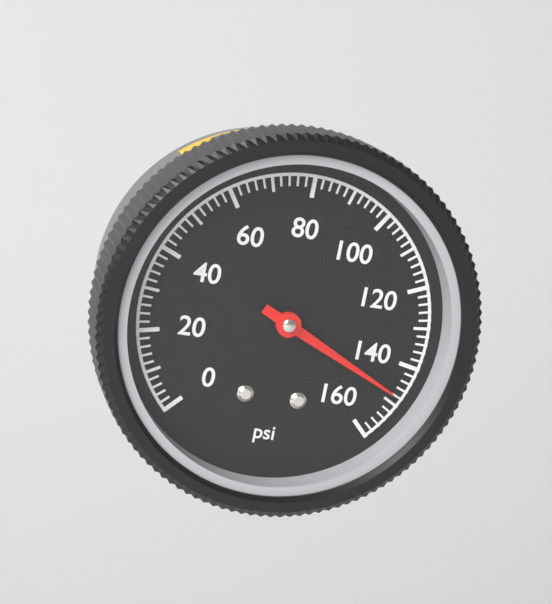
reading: 148 psi
